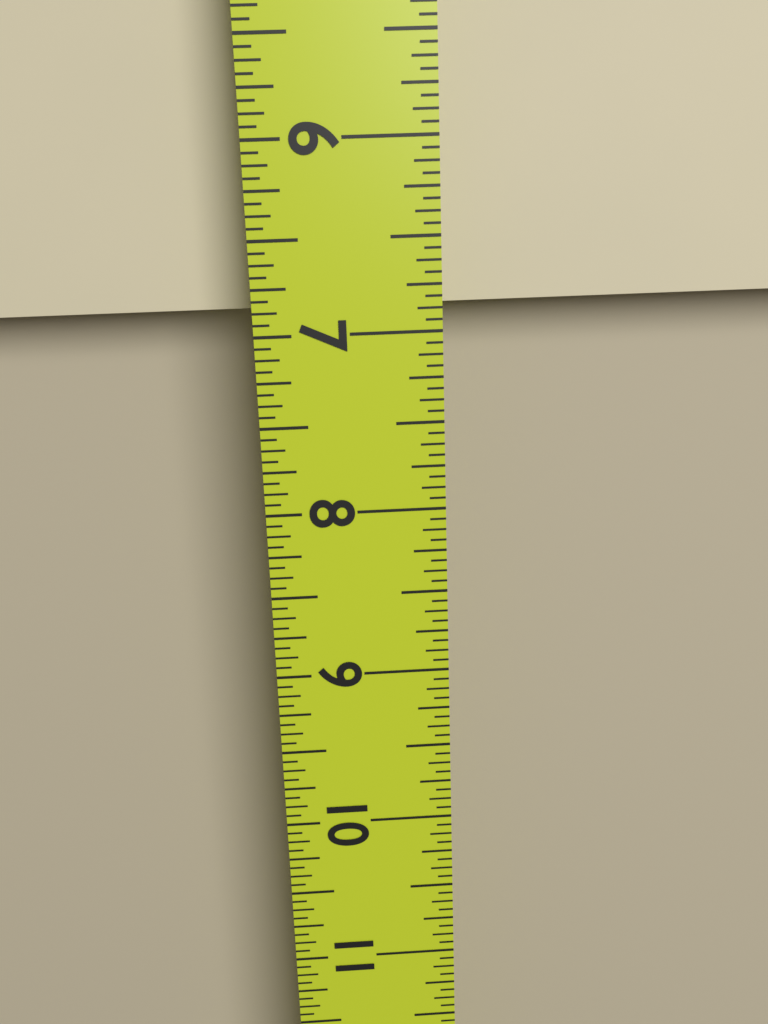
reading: 6.8750 in
